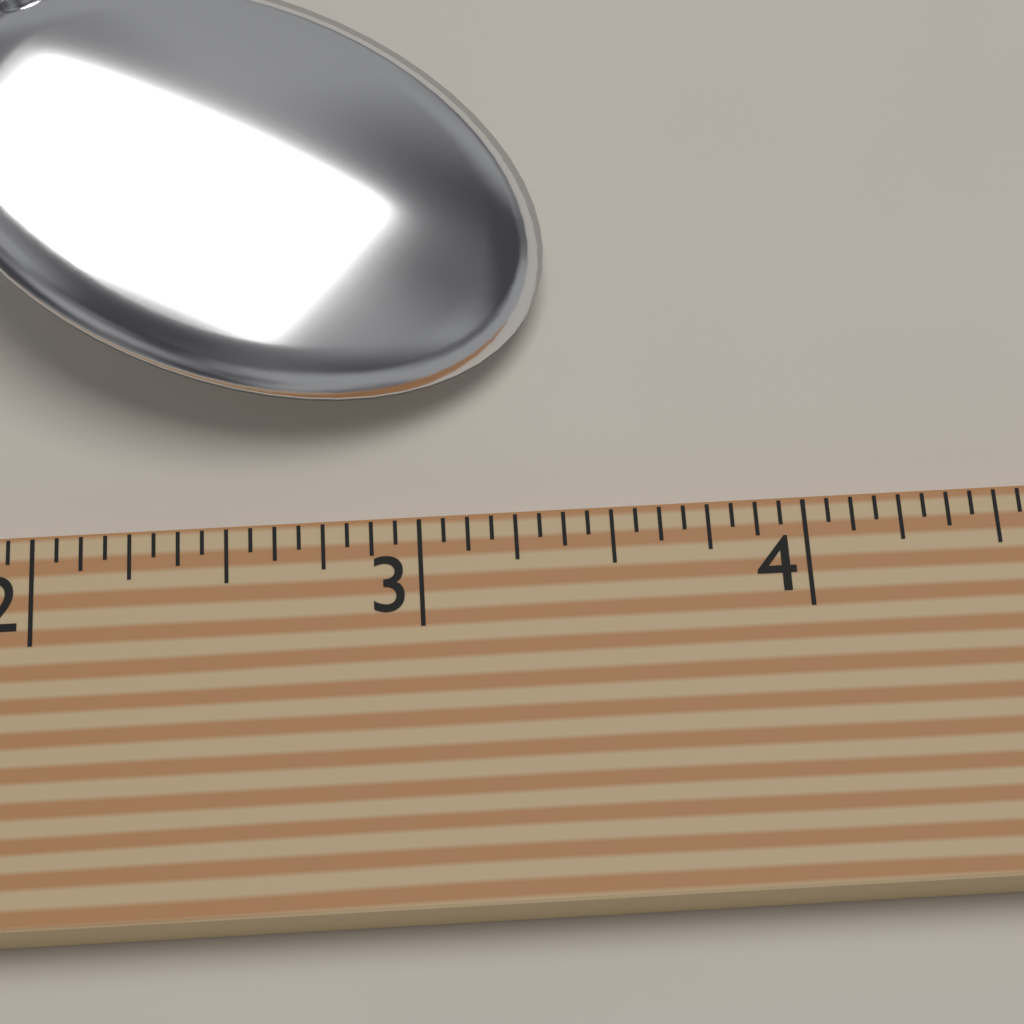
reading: 3.3750 (no unit)
